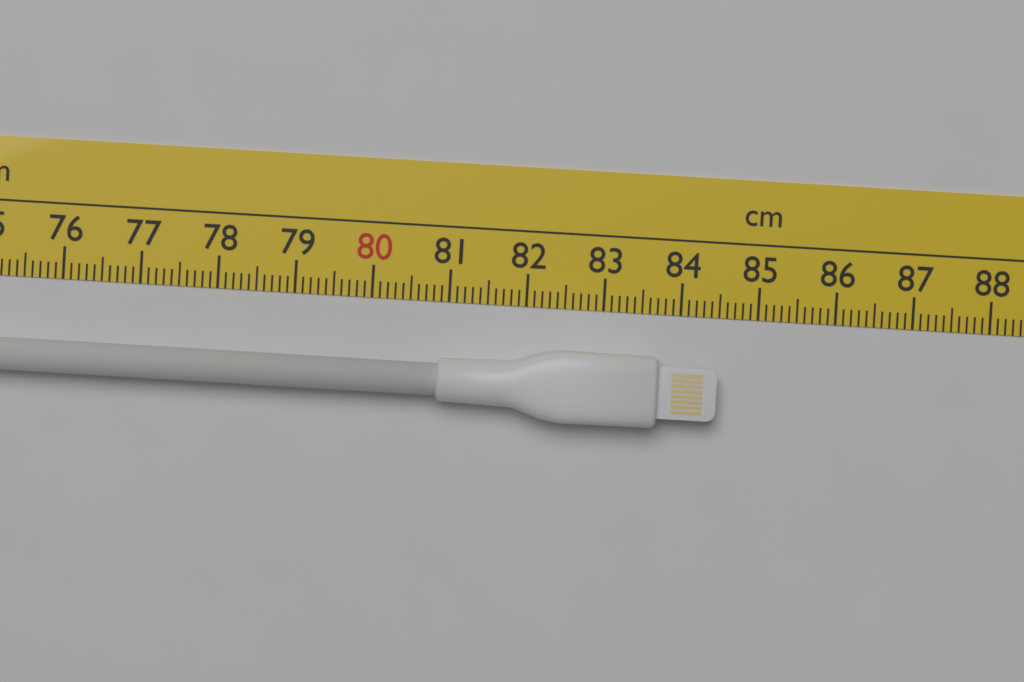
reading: 84.5 cm
